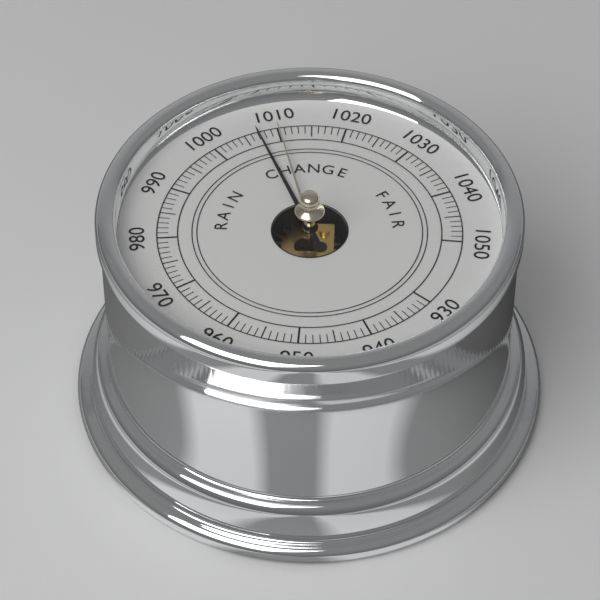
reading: 1007 (no unit)
